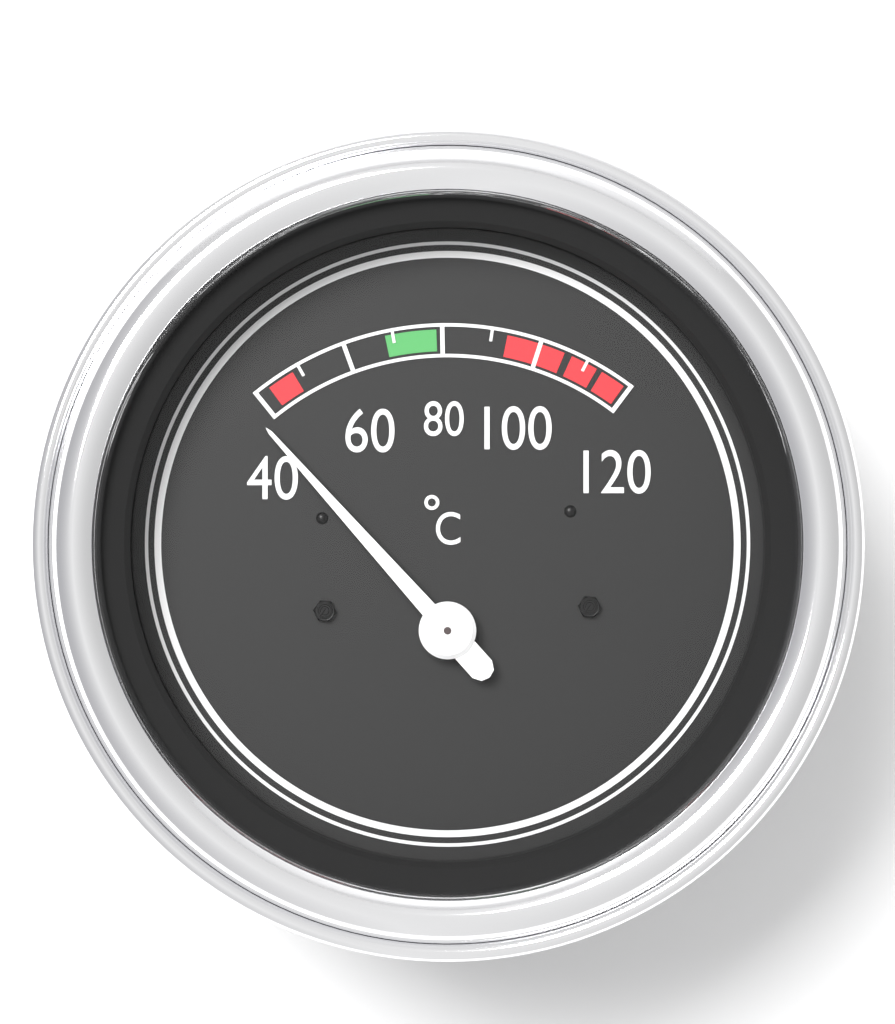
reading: 37 °C
